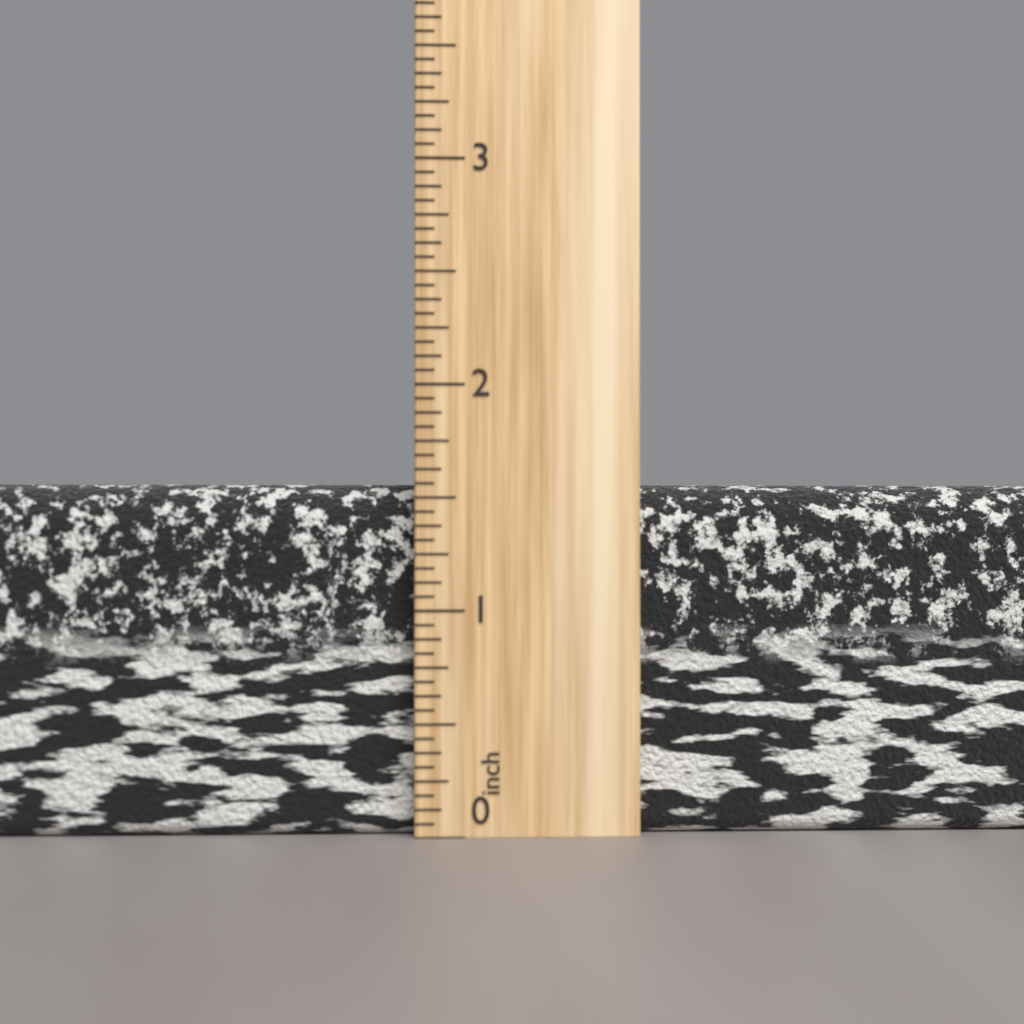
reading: 1.5625 inch
